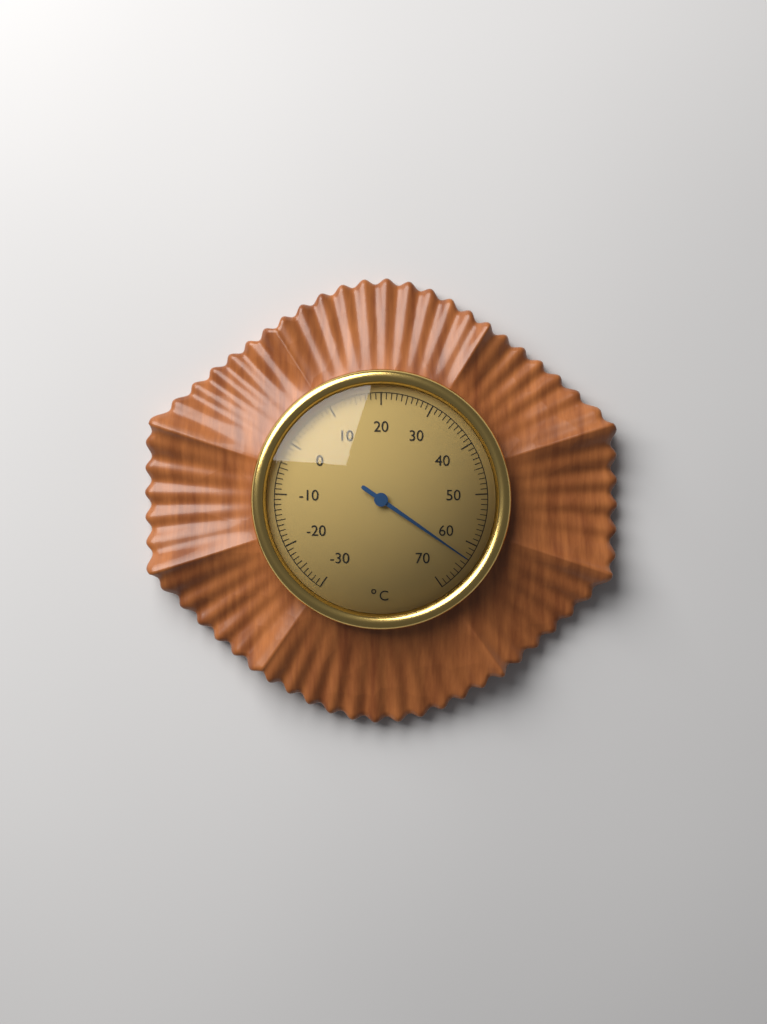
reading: 63 °C
